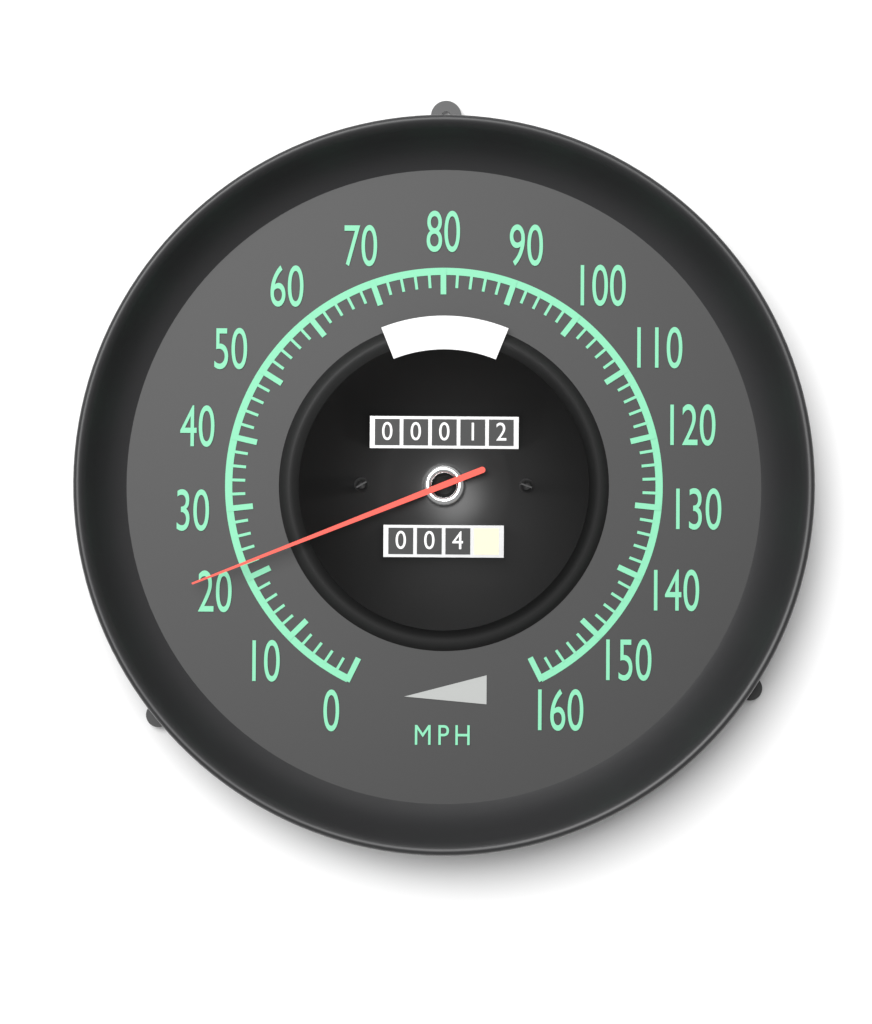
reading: 22 mph
